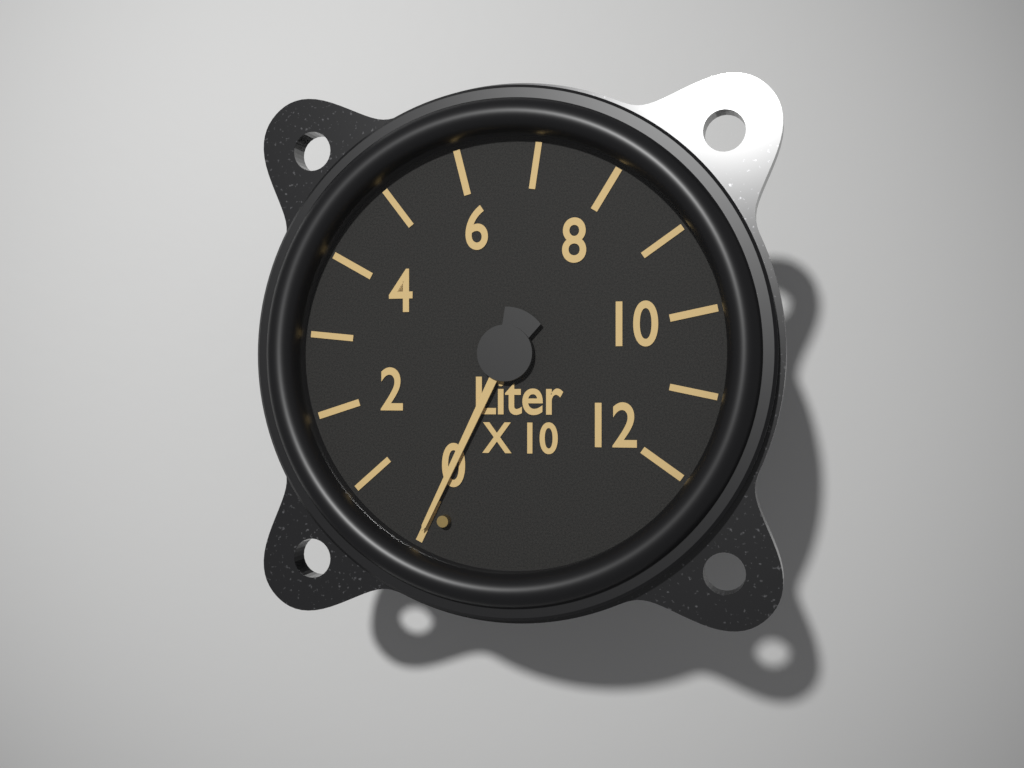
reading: 0 Liter
